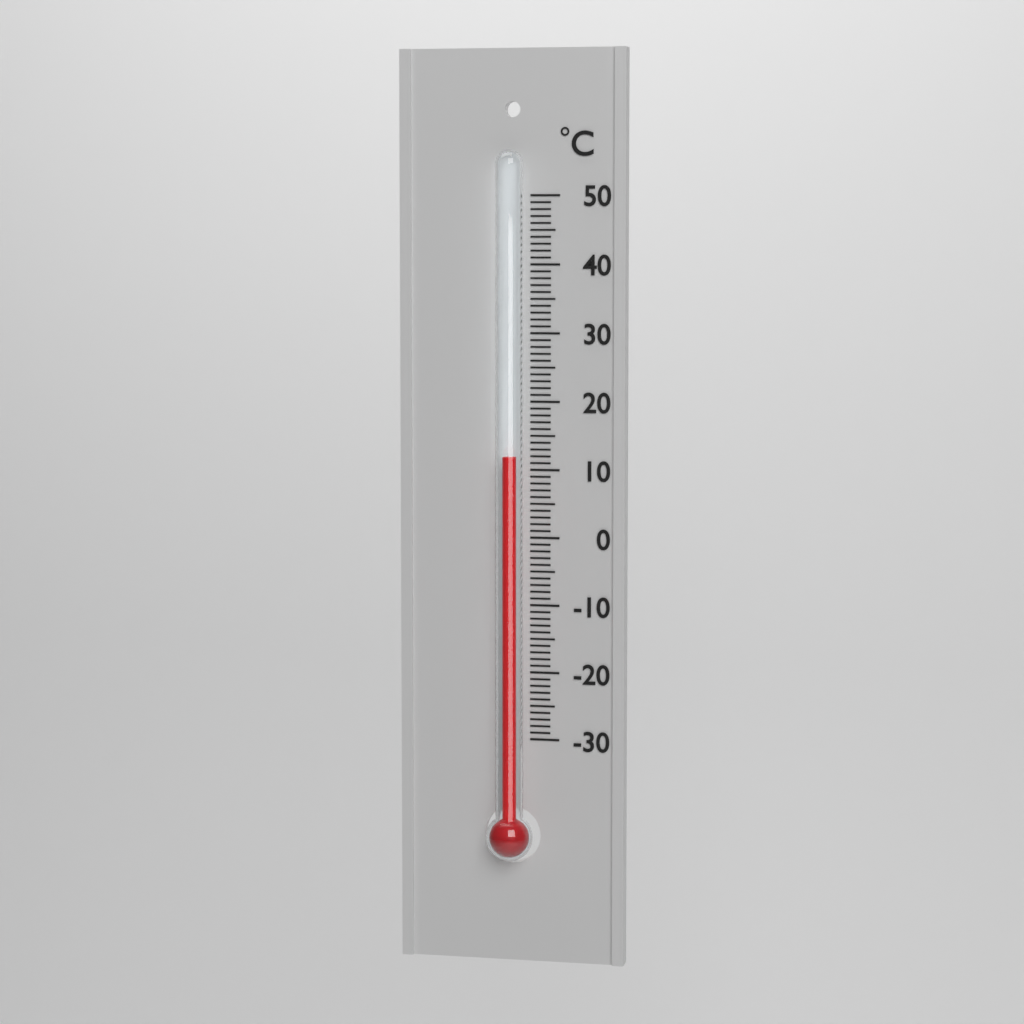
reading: 12 °C
